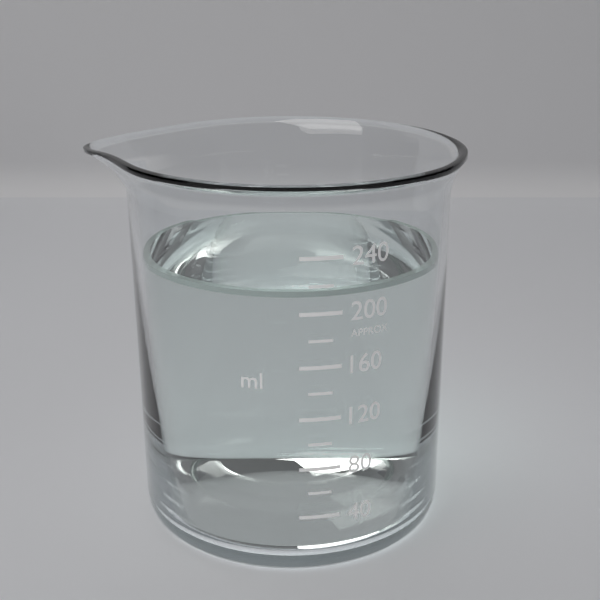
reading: 215 ml
